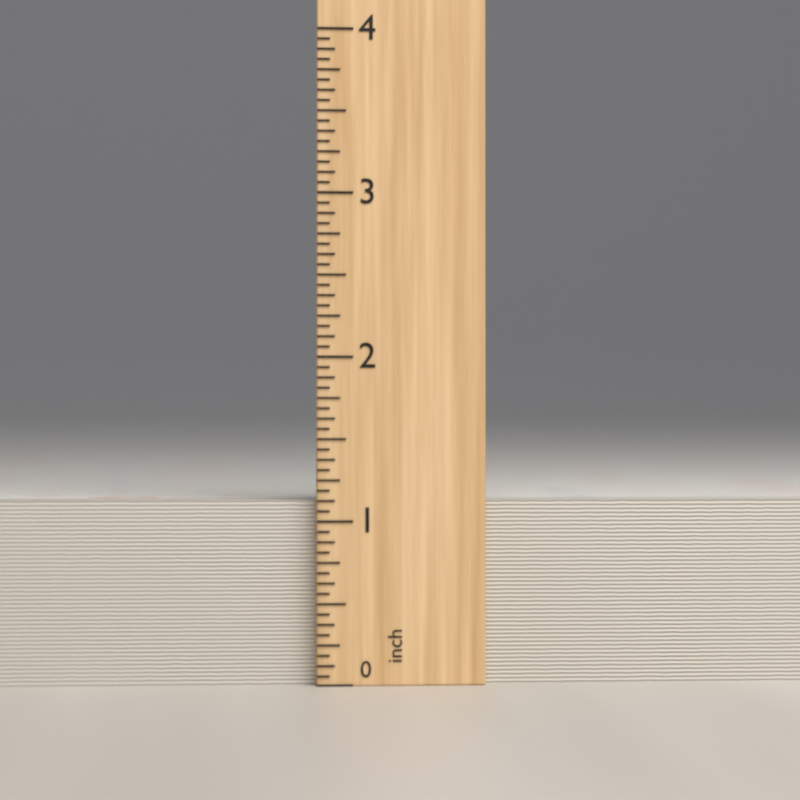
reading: 1.1250 inch
